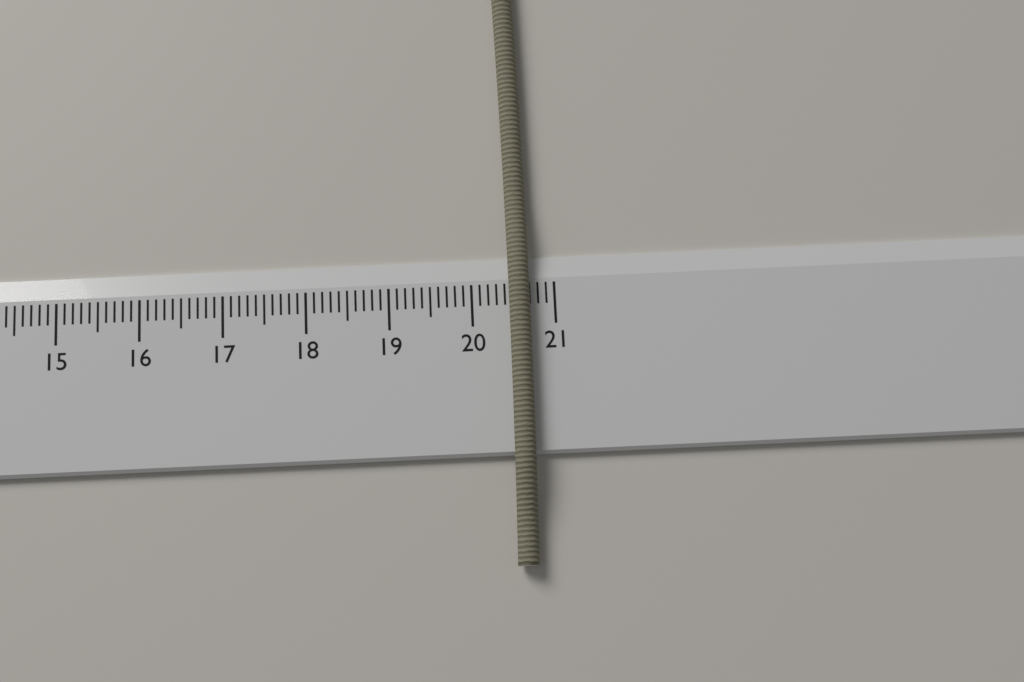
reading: 20.7 cm
